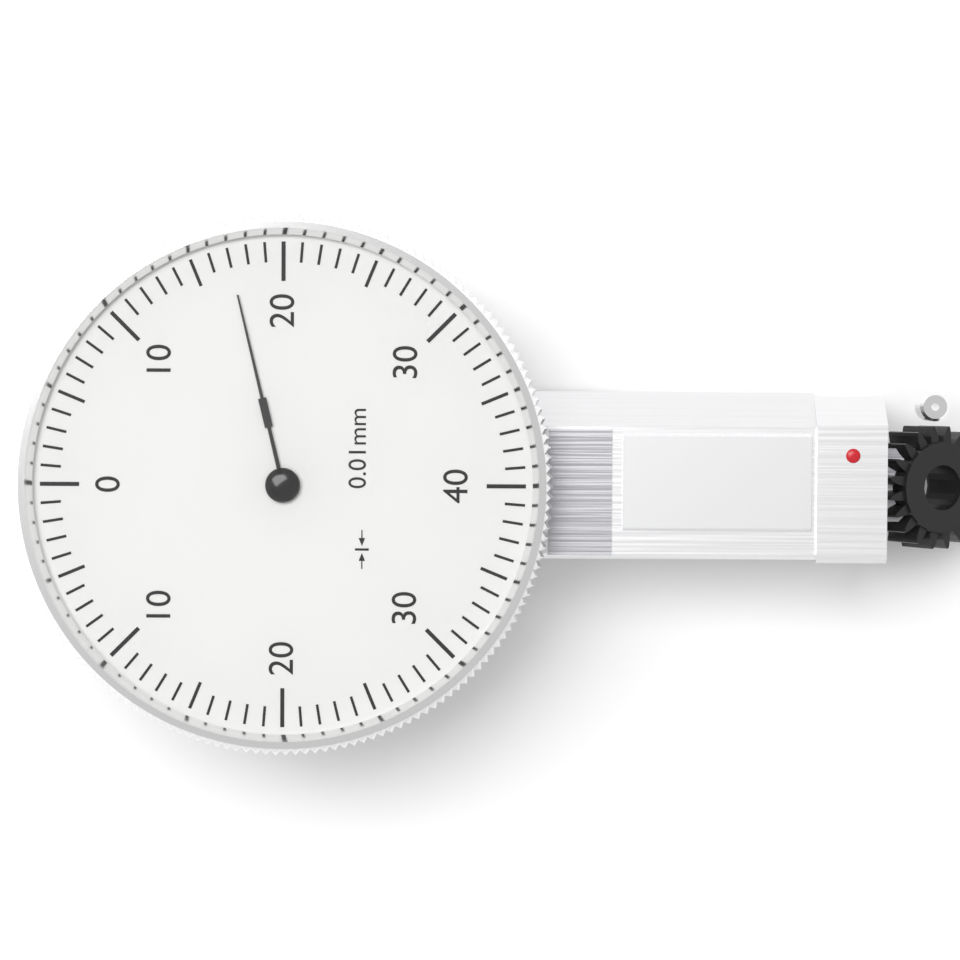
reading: 17 0.01mm
